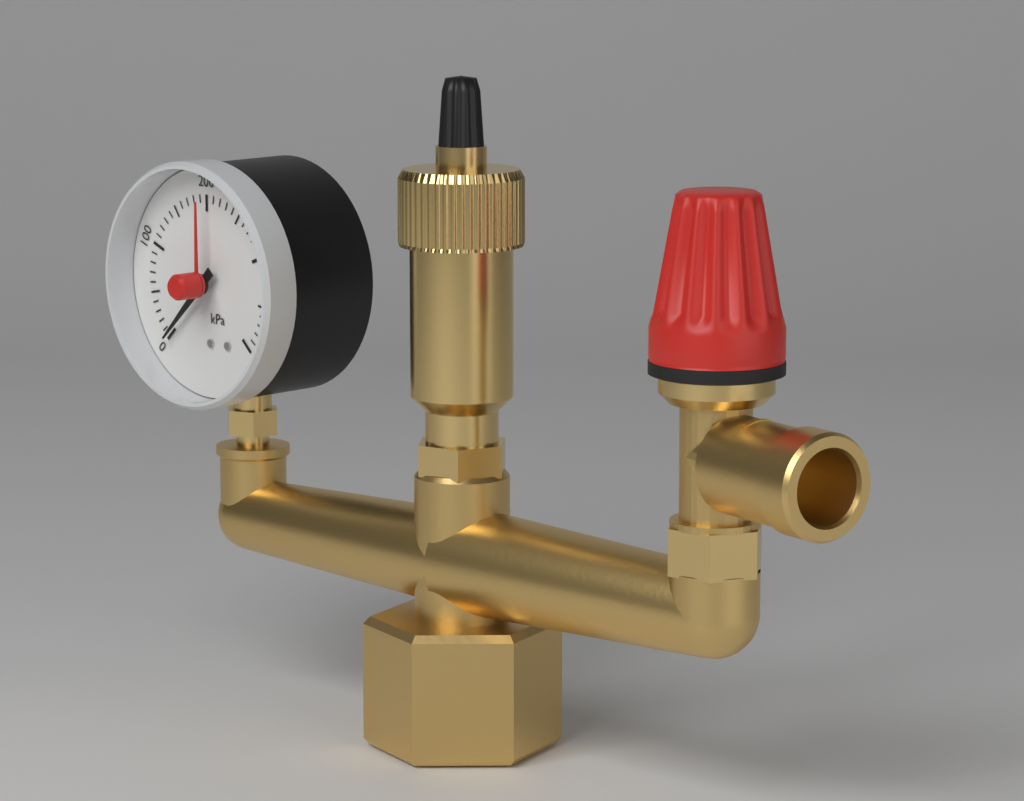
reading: 0 kPa
